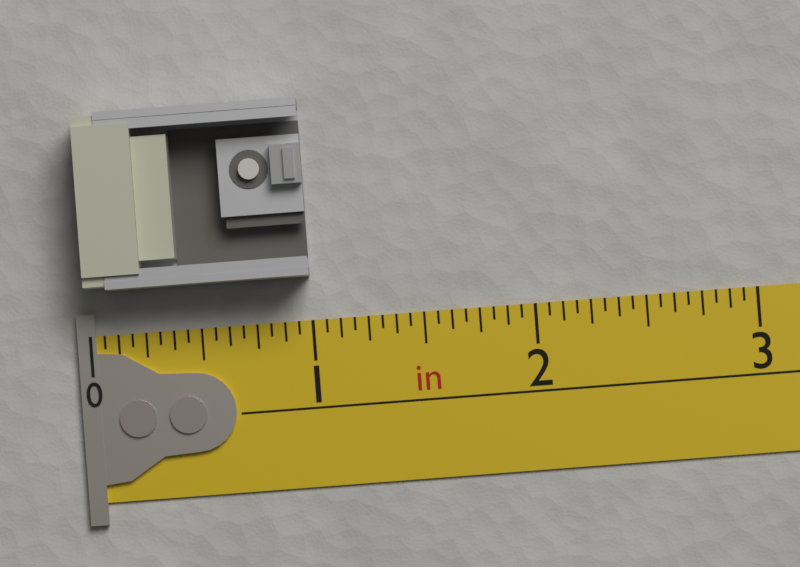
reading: 1.0000 in
